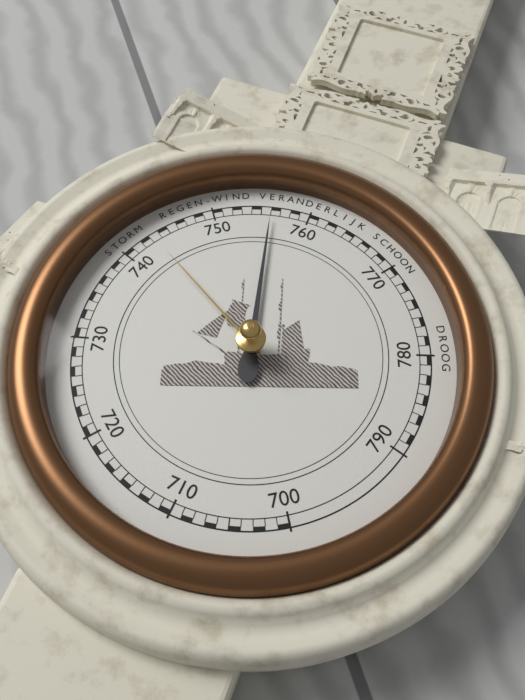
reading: 756 mmHg
